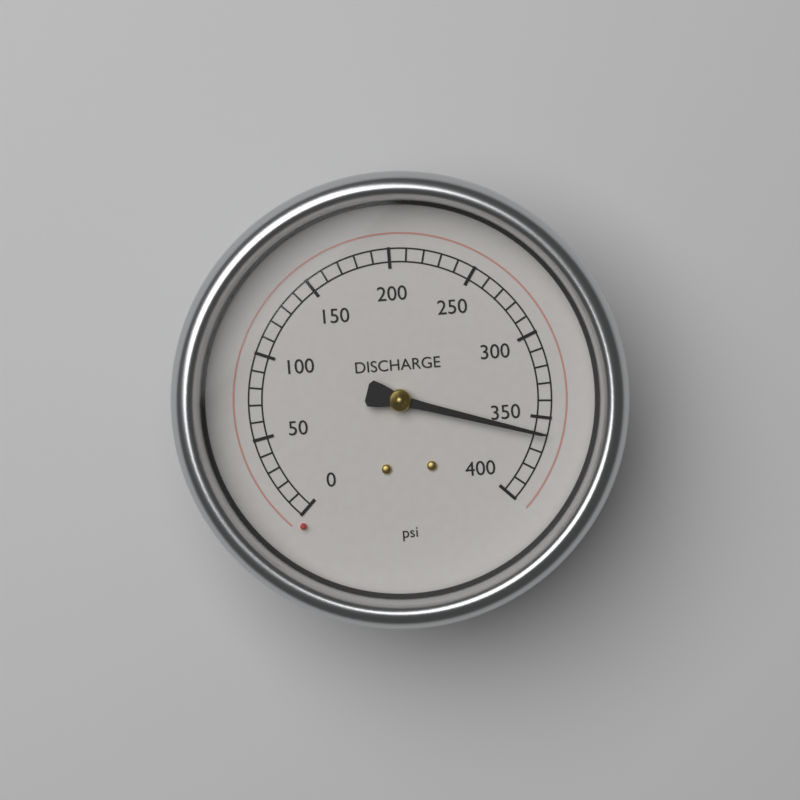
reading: 360 psi
